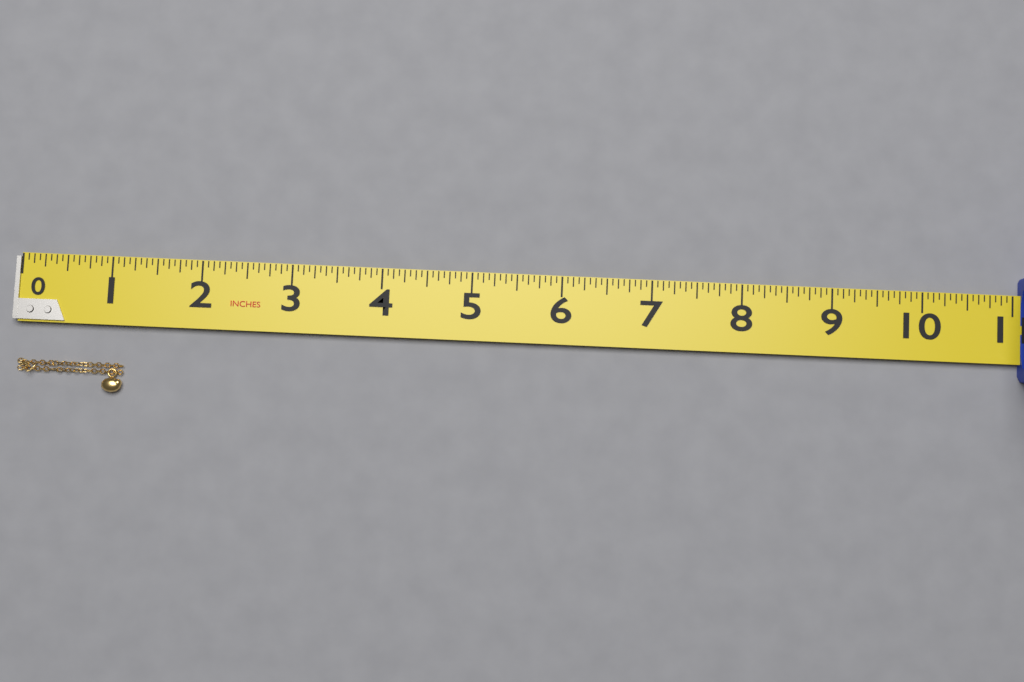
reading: 1.1875 in
